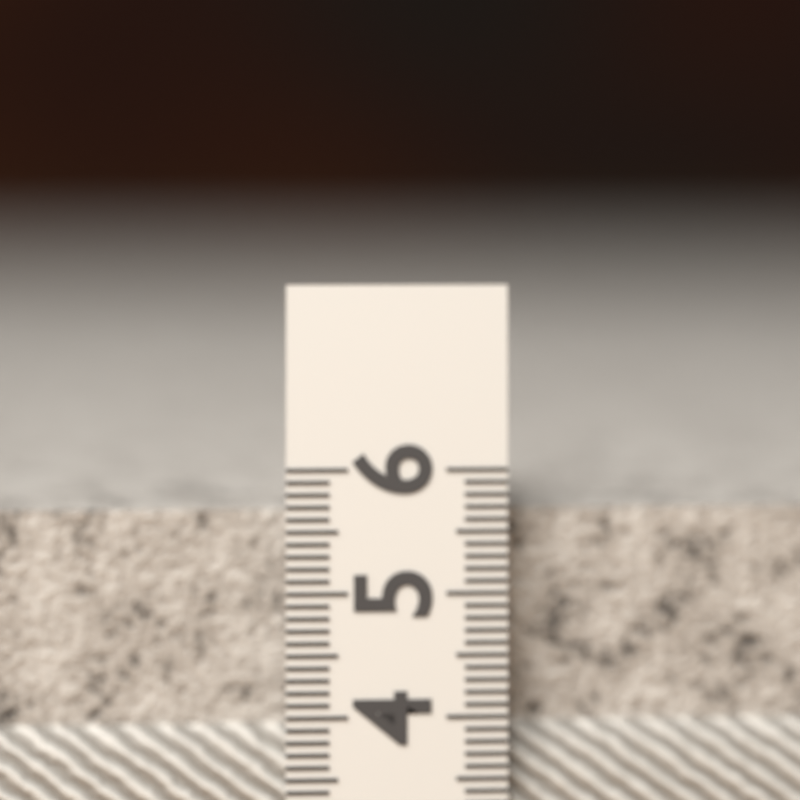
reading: 5.7 (no unit)
